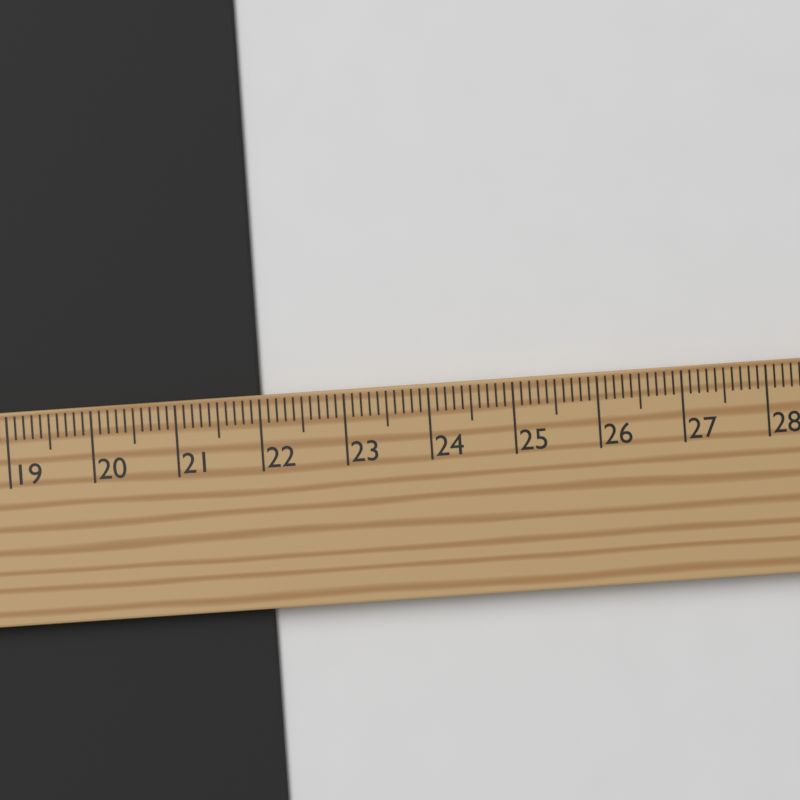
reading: 22.0 cm
